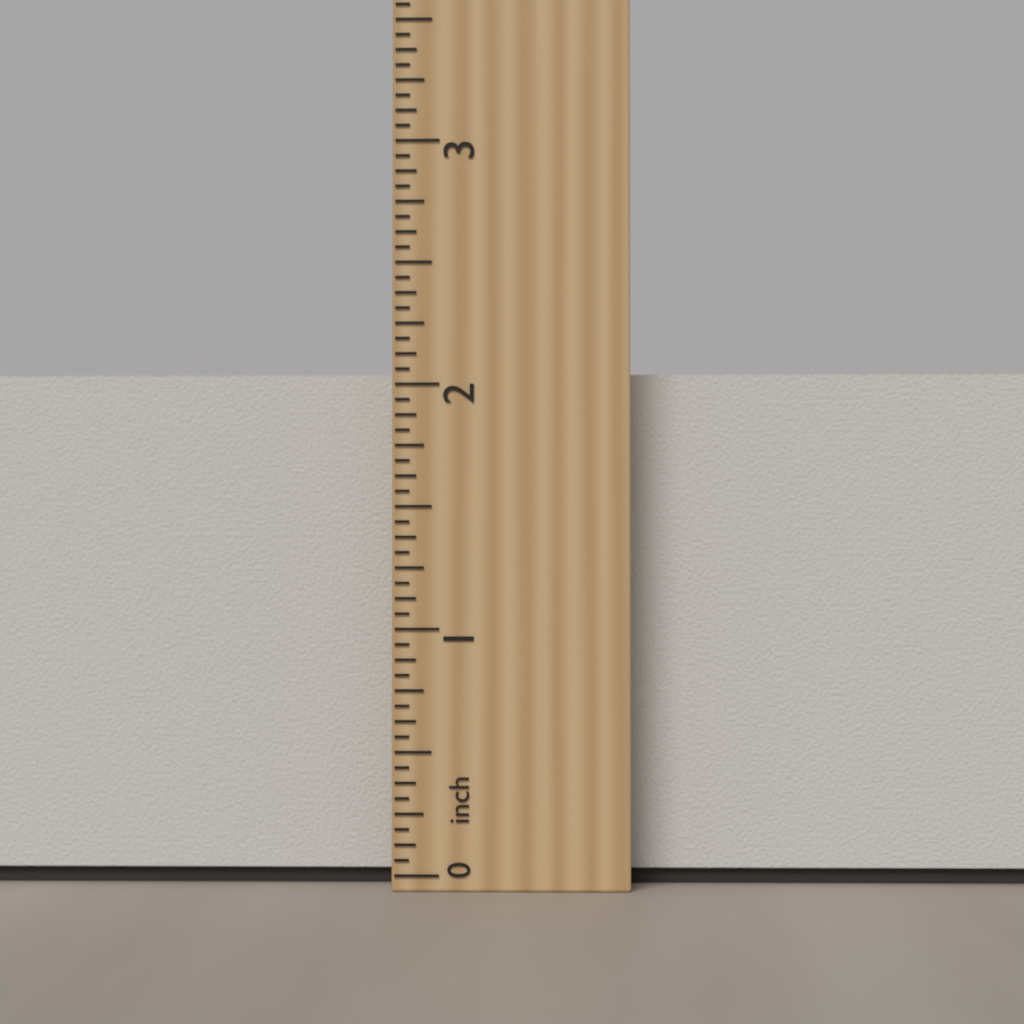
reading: 2.0625 inch
